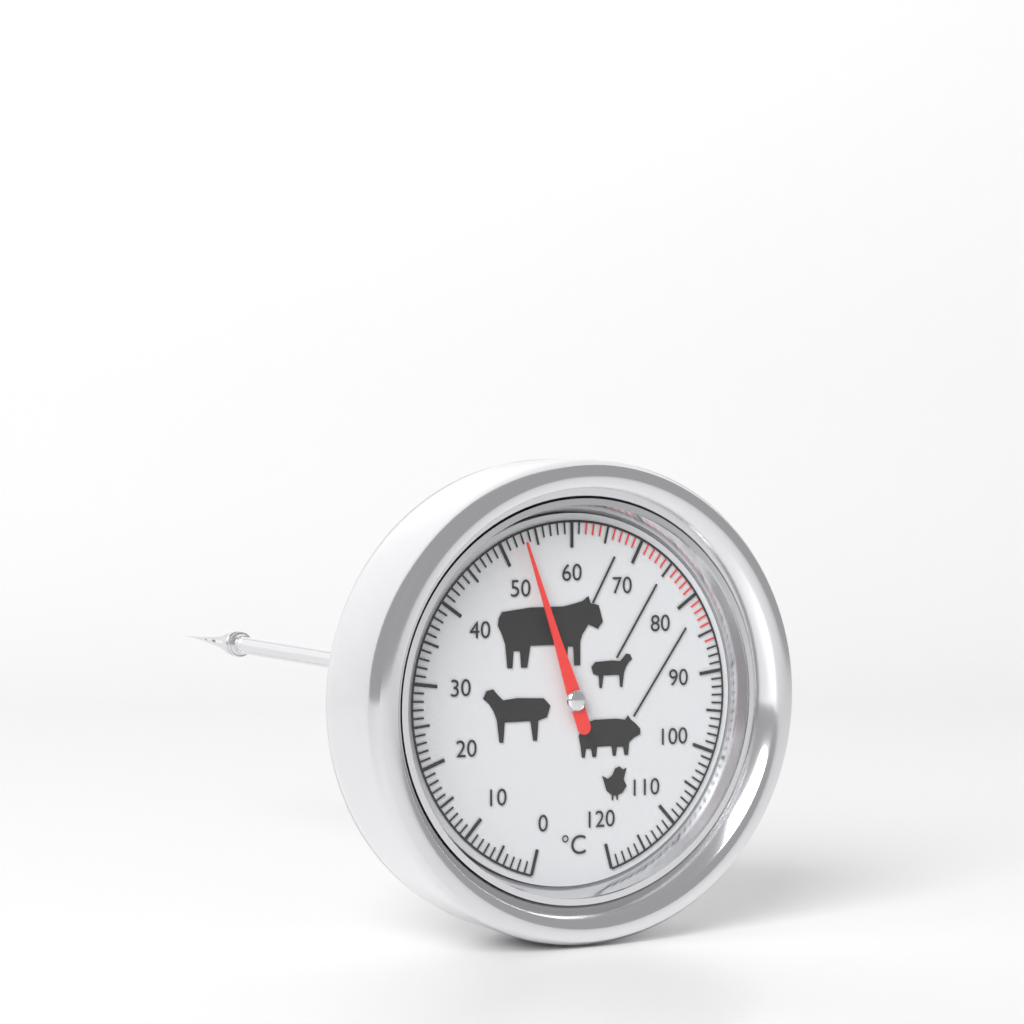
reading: 53 °C
